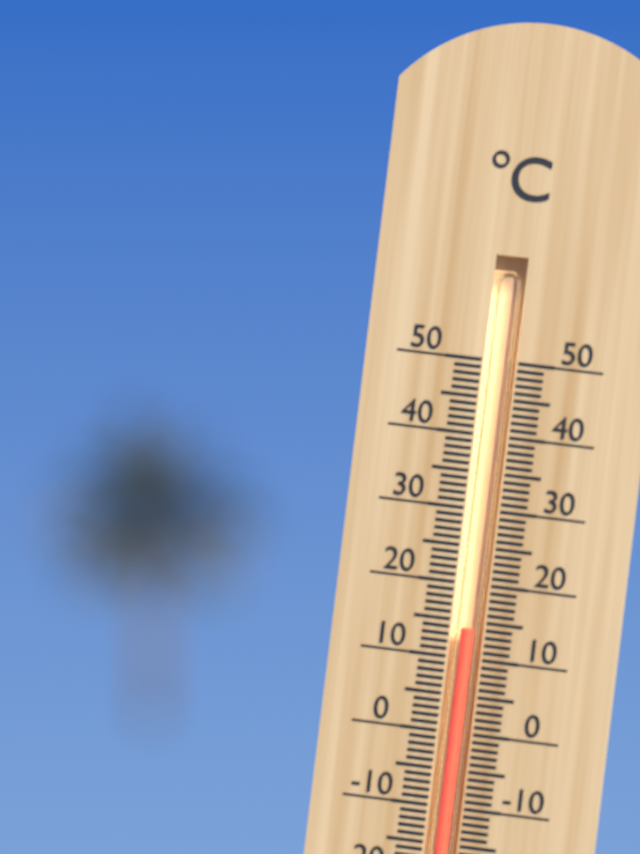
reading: 14 °C
